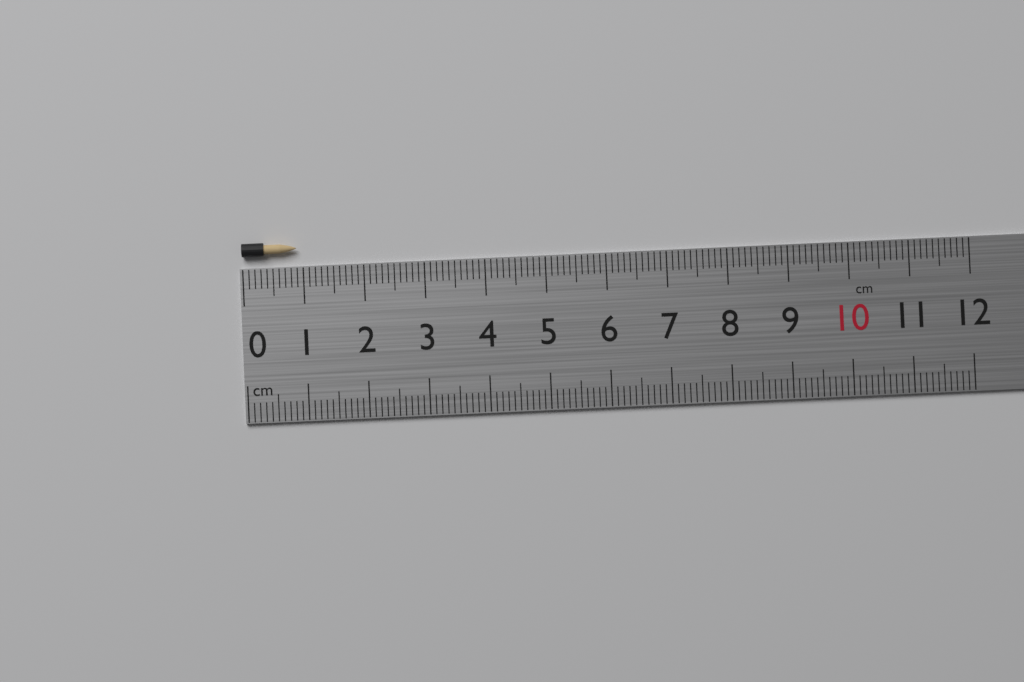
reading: 0.9 cm
